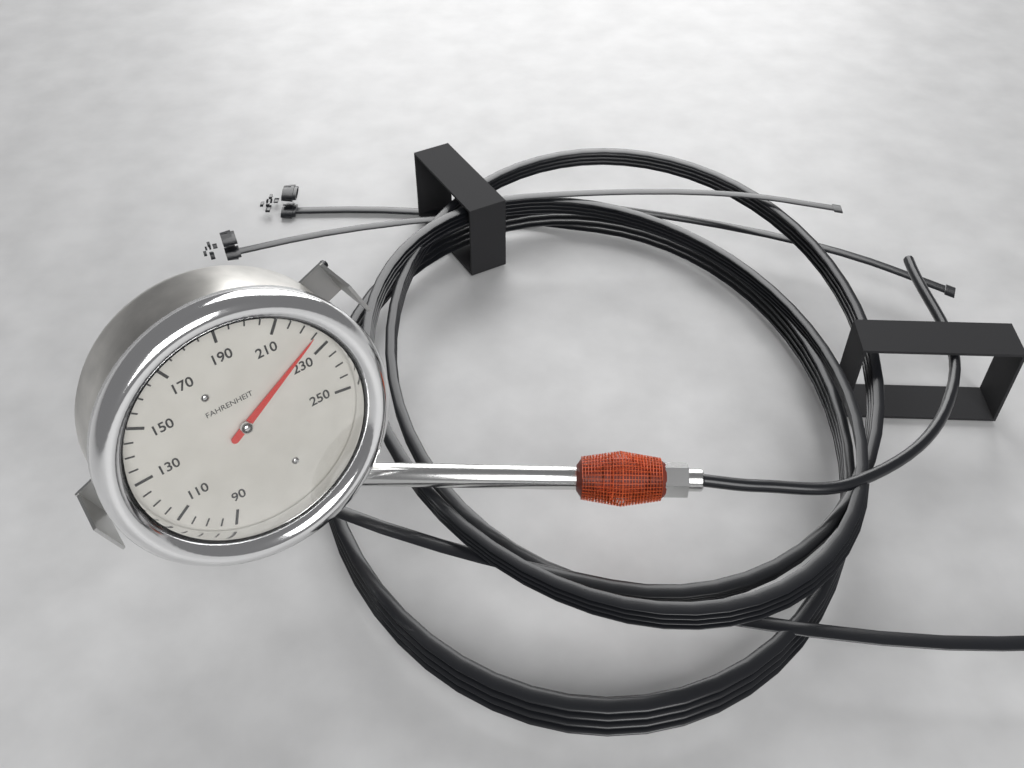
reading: 225 °F
